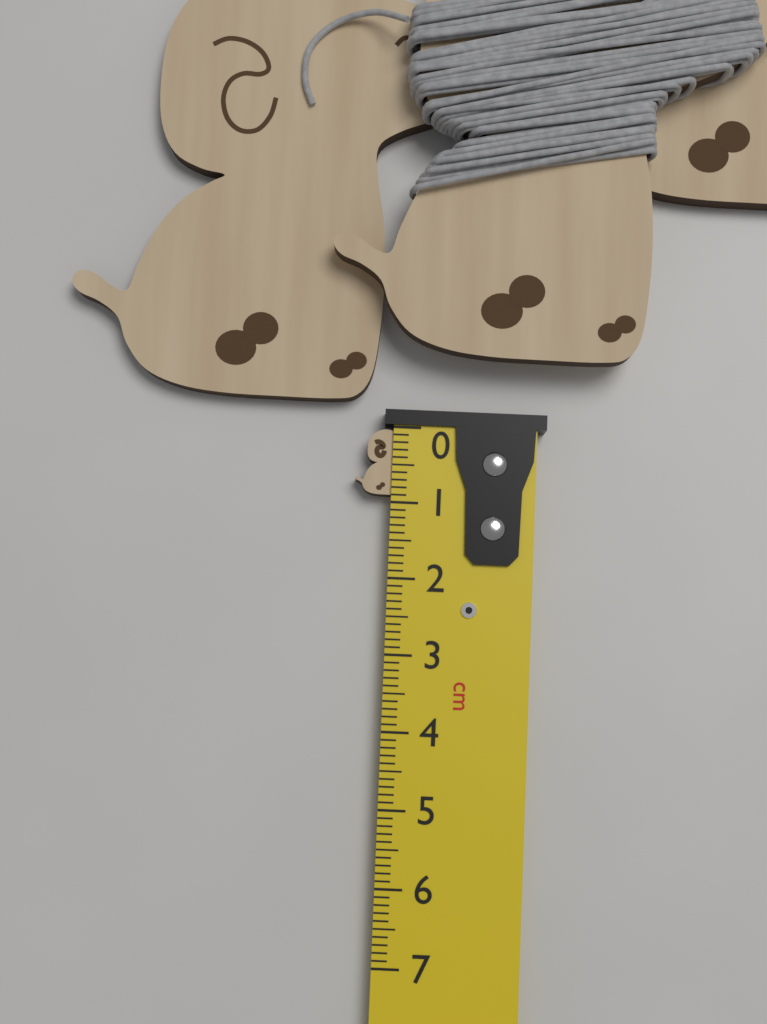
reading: 0.9 cm
